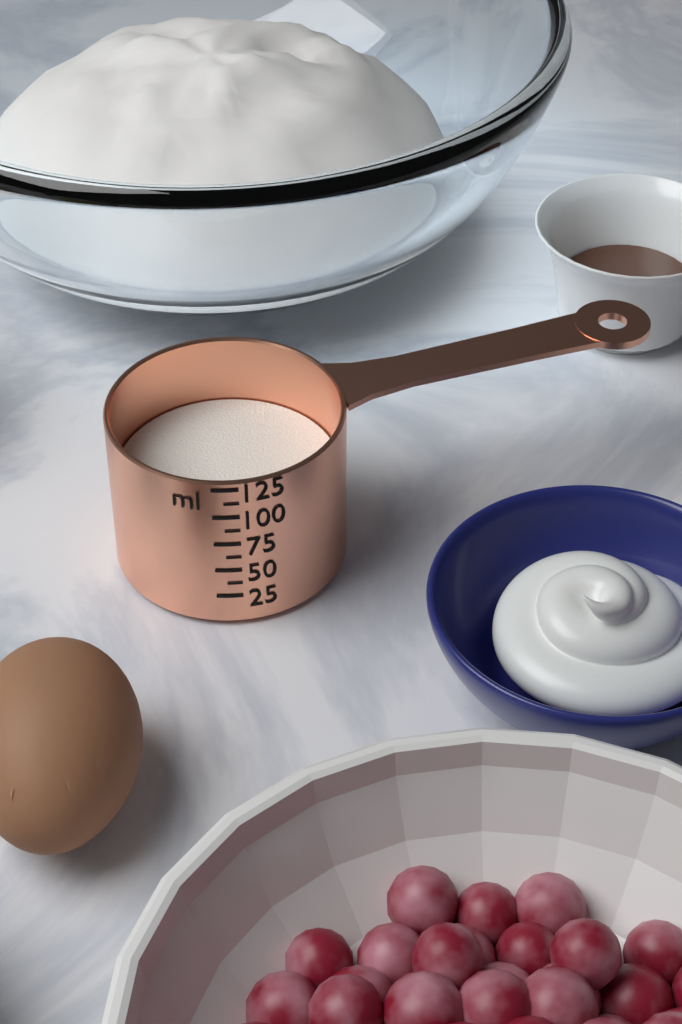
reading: 75.0 ml
